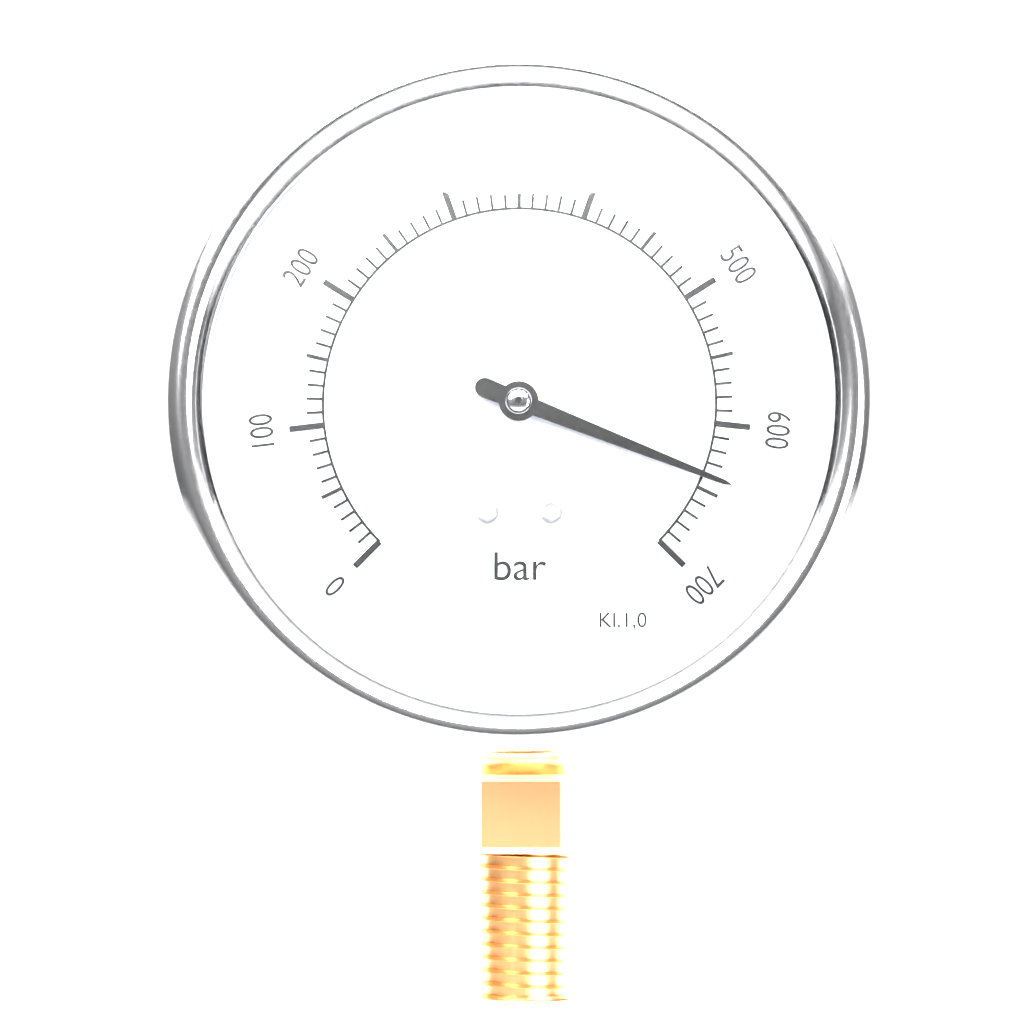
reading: 640 bar
